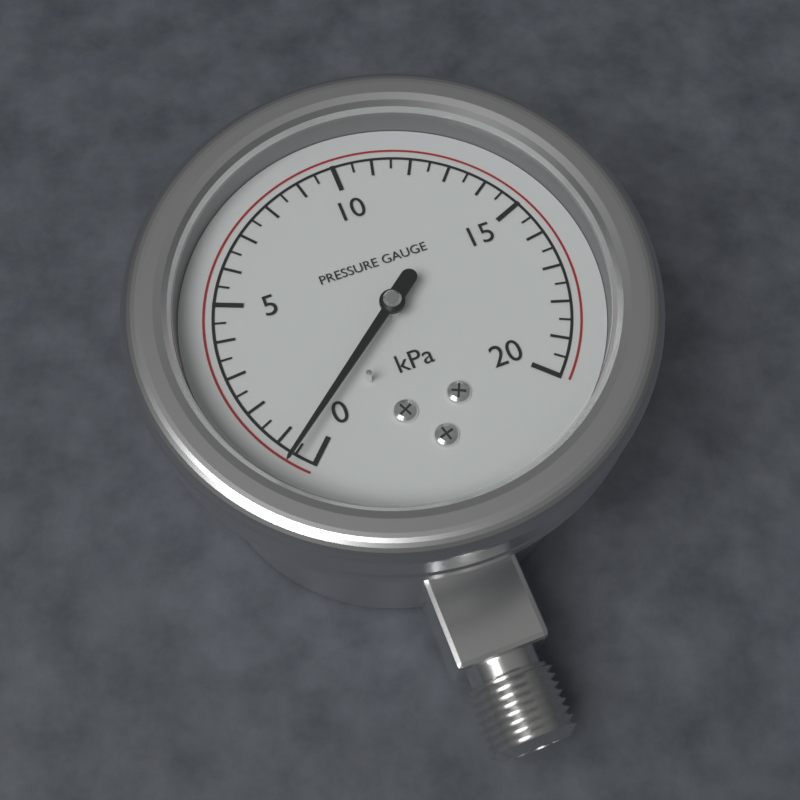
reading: 0.5 kPa
